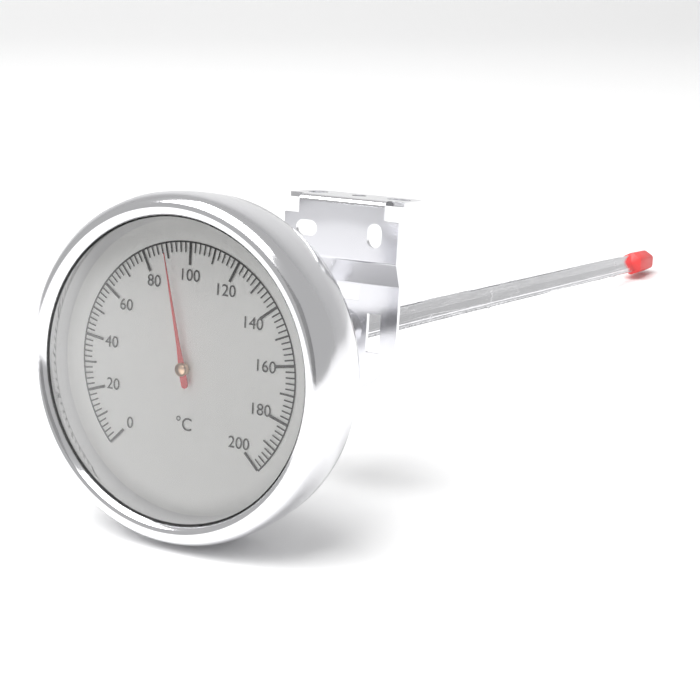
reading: 90 °C
